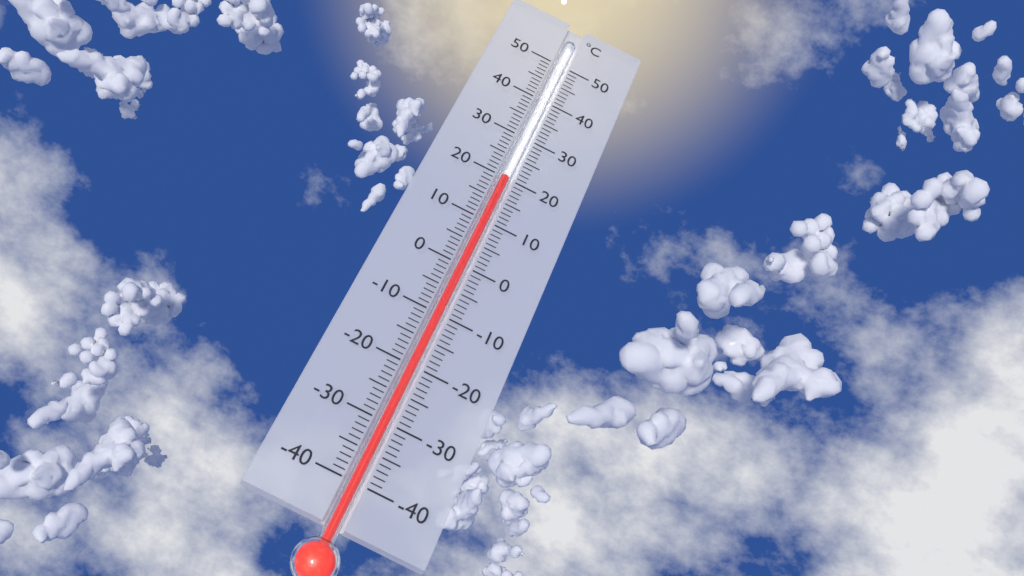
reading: 20 °C
